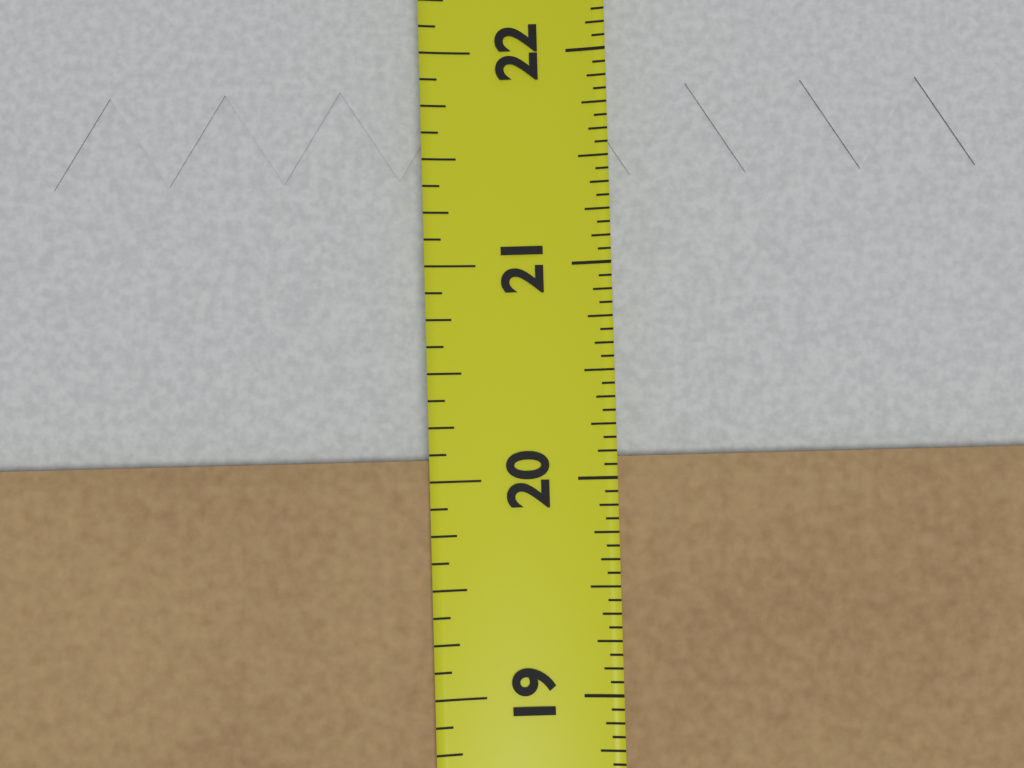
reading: 20.1250 in
